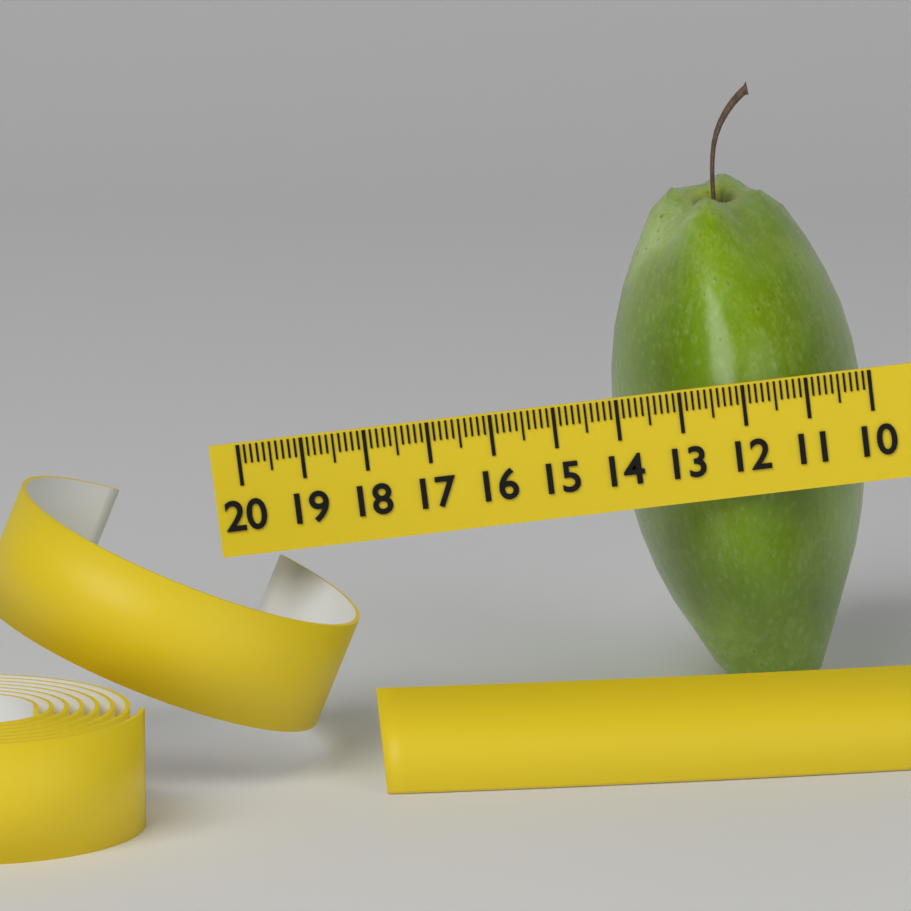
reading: 14.1 (no unit)
